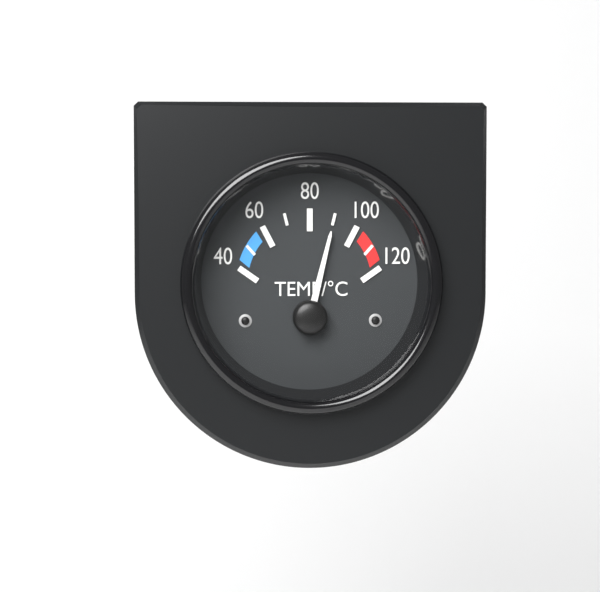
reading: 90 °C
